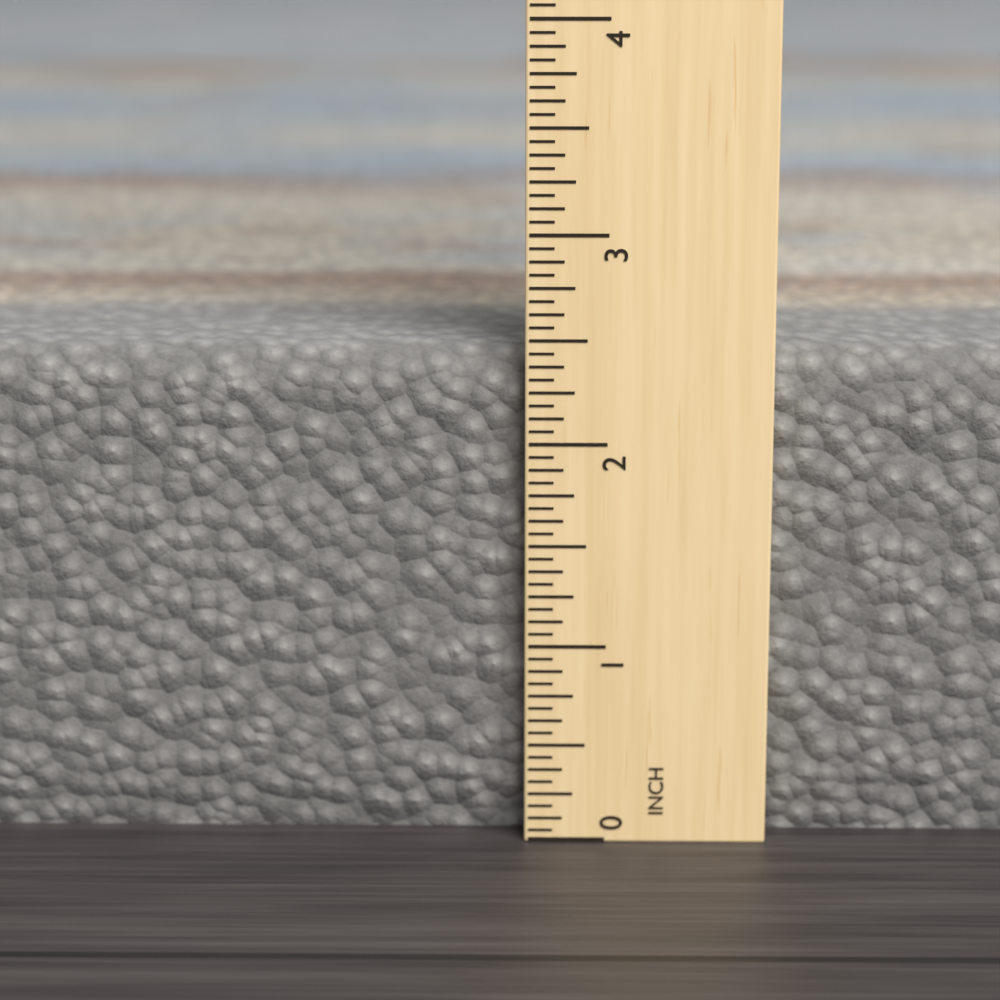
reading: 2.4375 in
